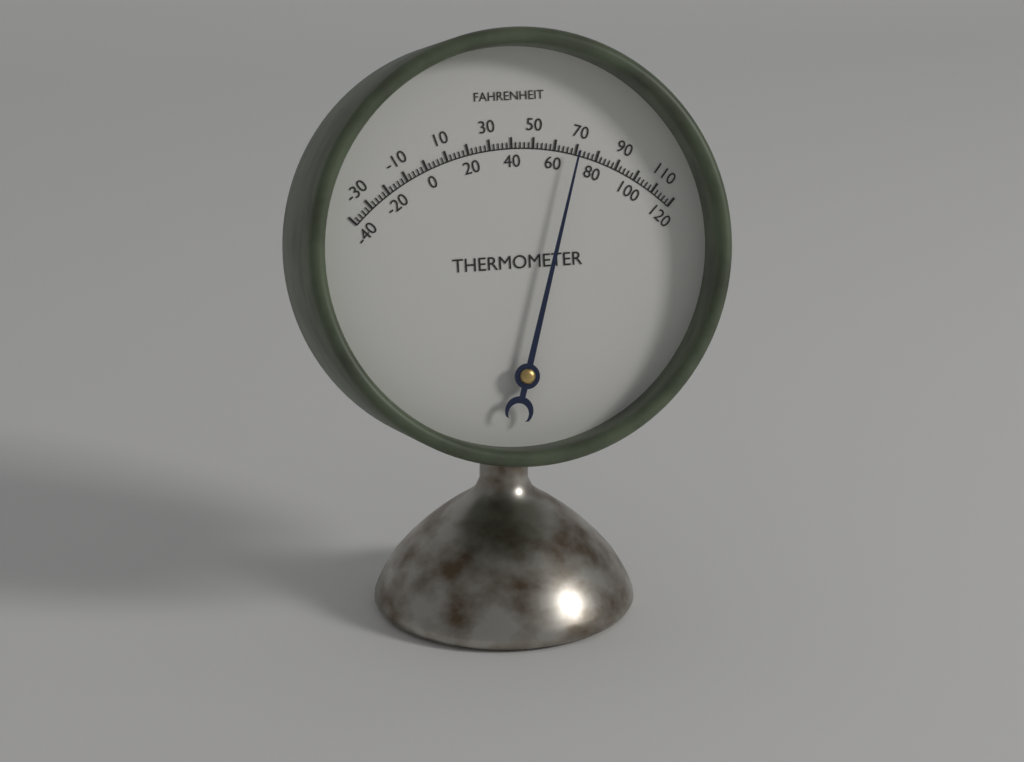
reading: 70 °F
